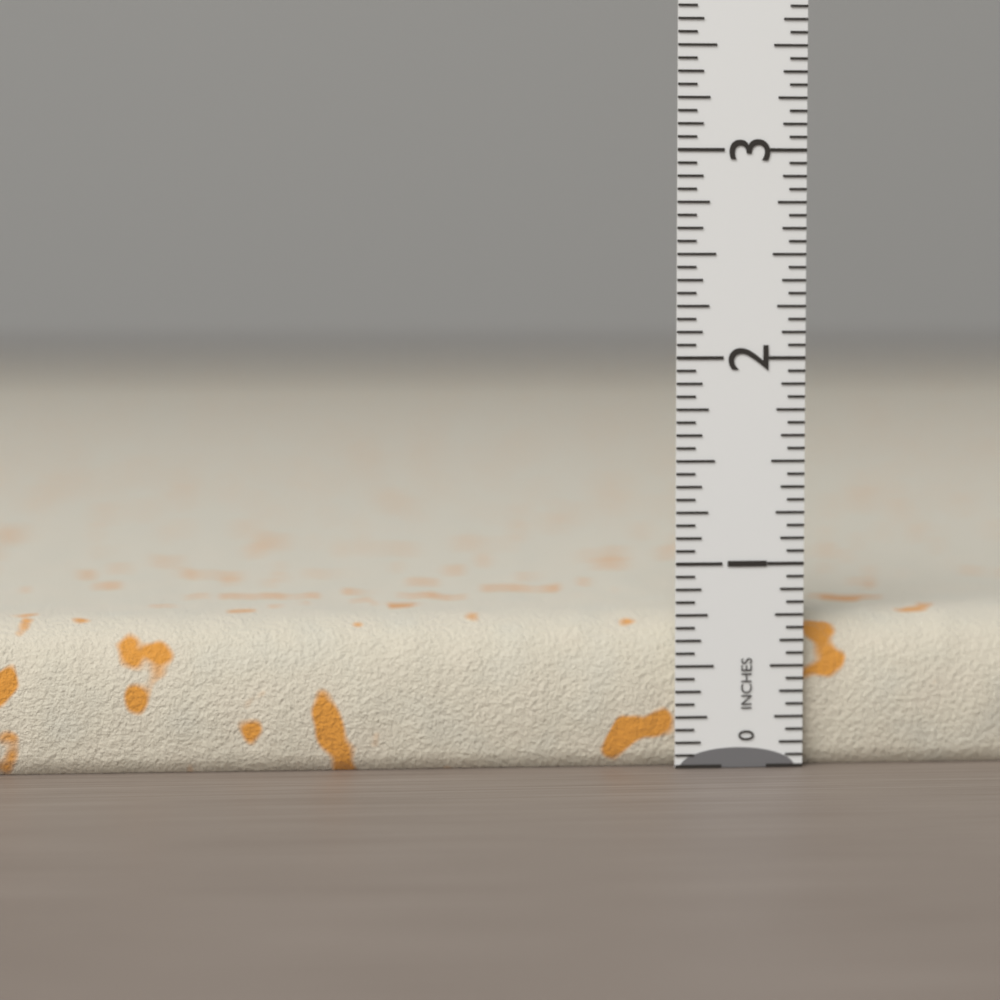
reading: 0.7500 in
